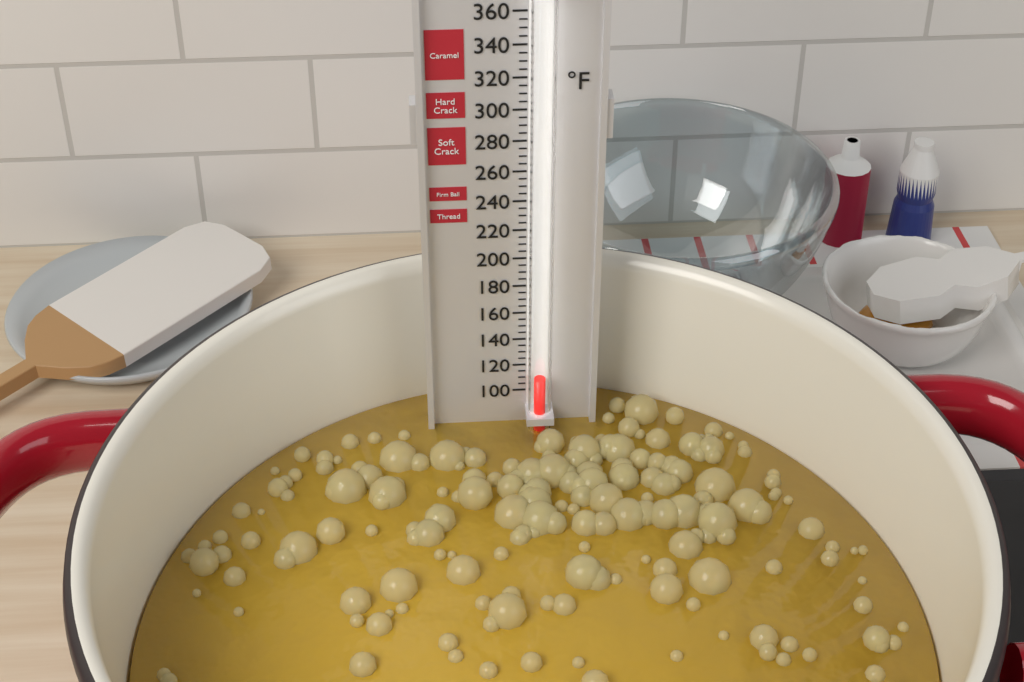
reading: 115 °F
